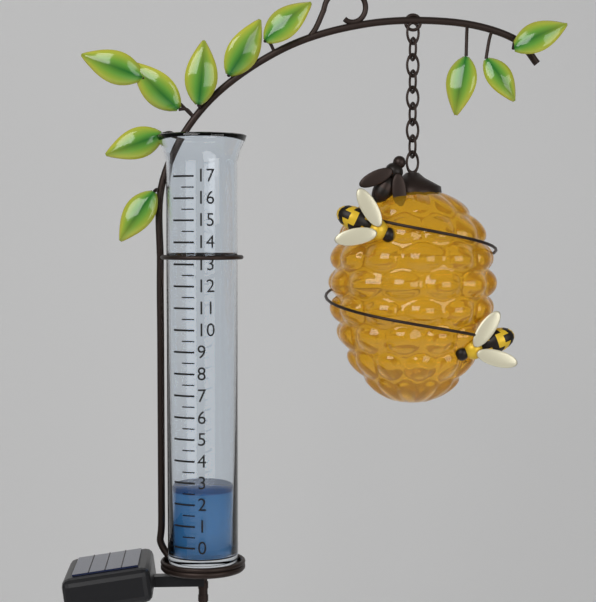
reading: 2.5 (no unit)
